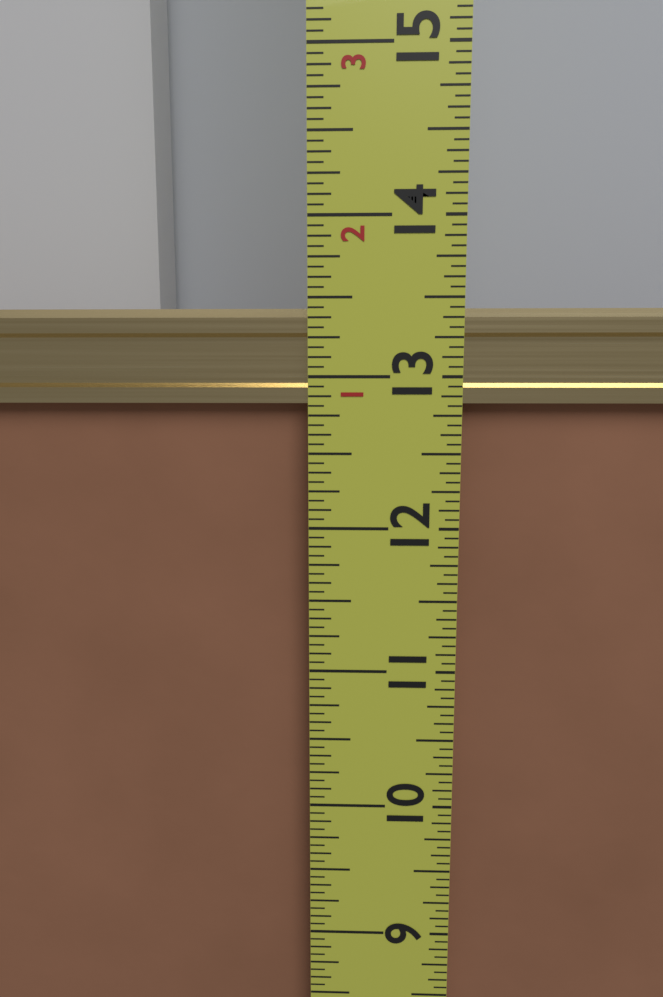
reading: 13.4375 in
